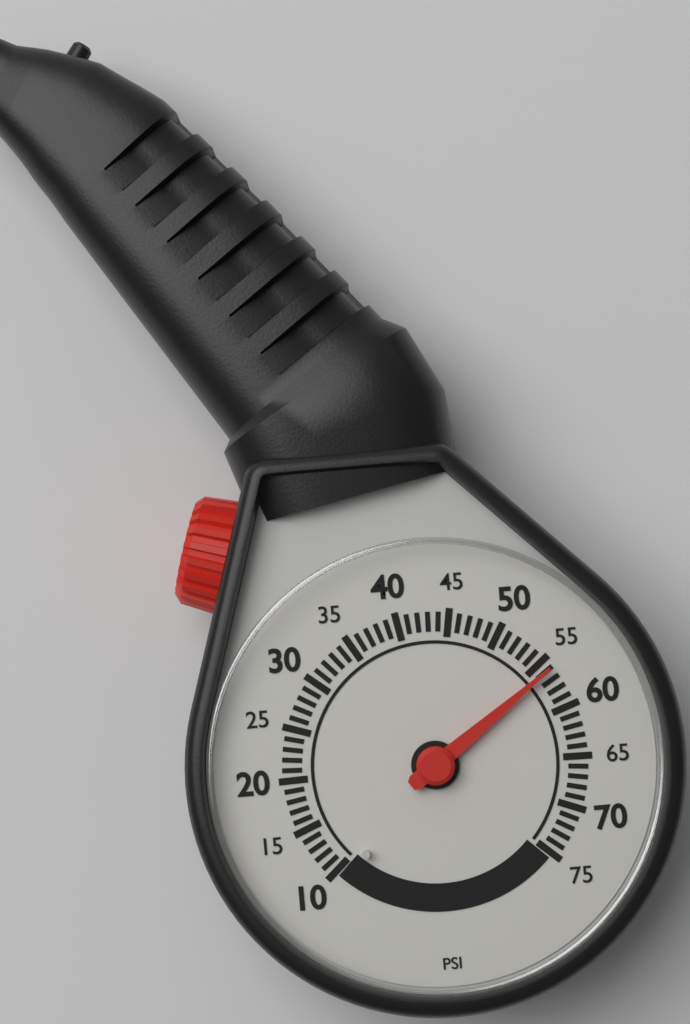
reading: 56 psi
